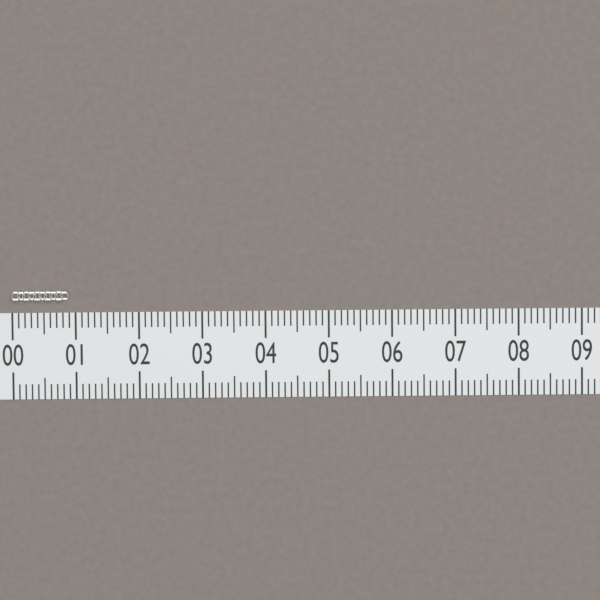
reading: 0.9 (no unit)
